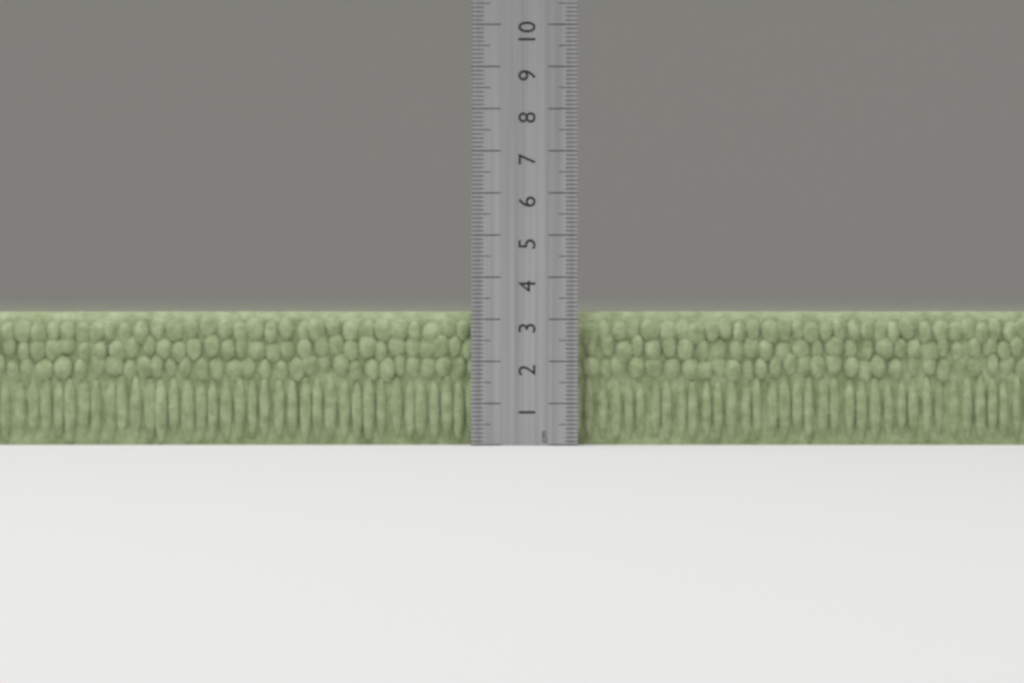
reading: 3.2 cm
